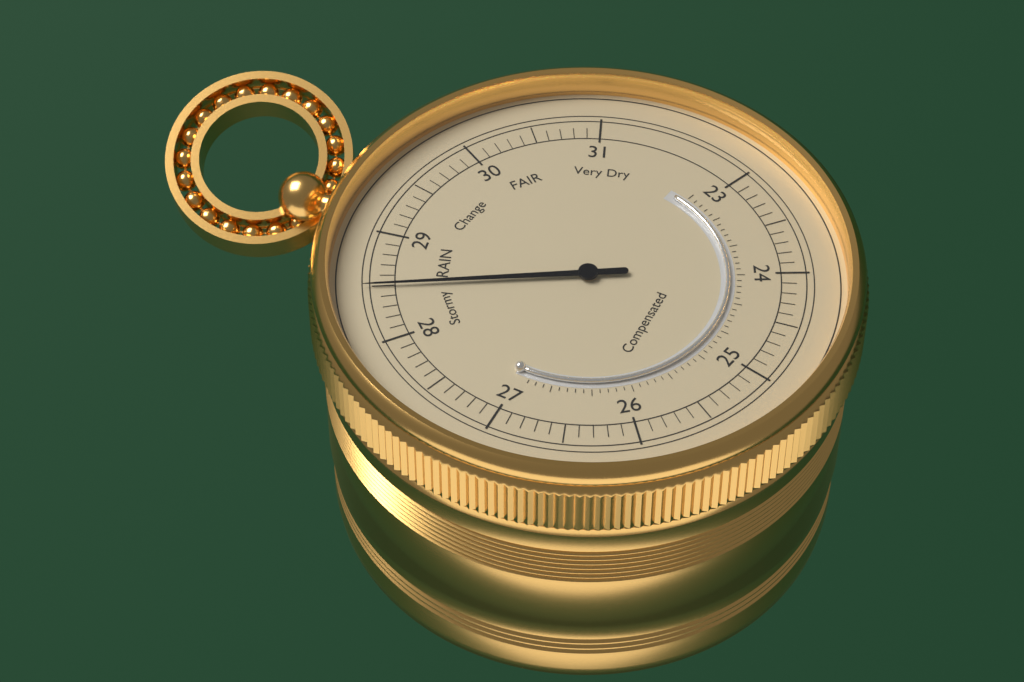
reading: 28.5 (no unit)
